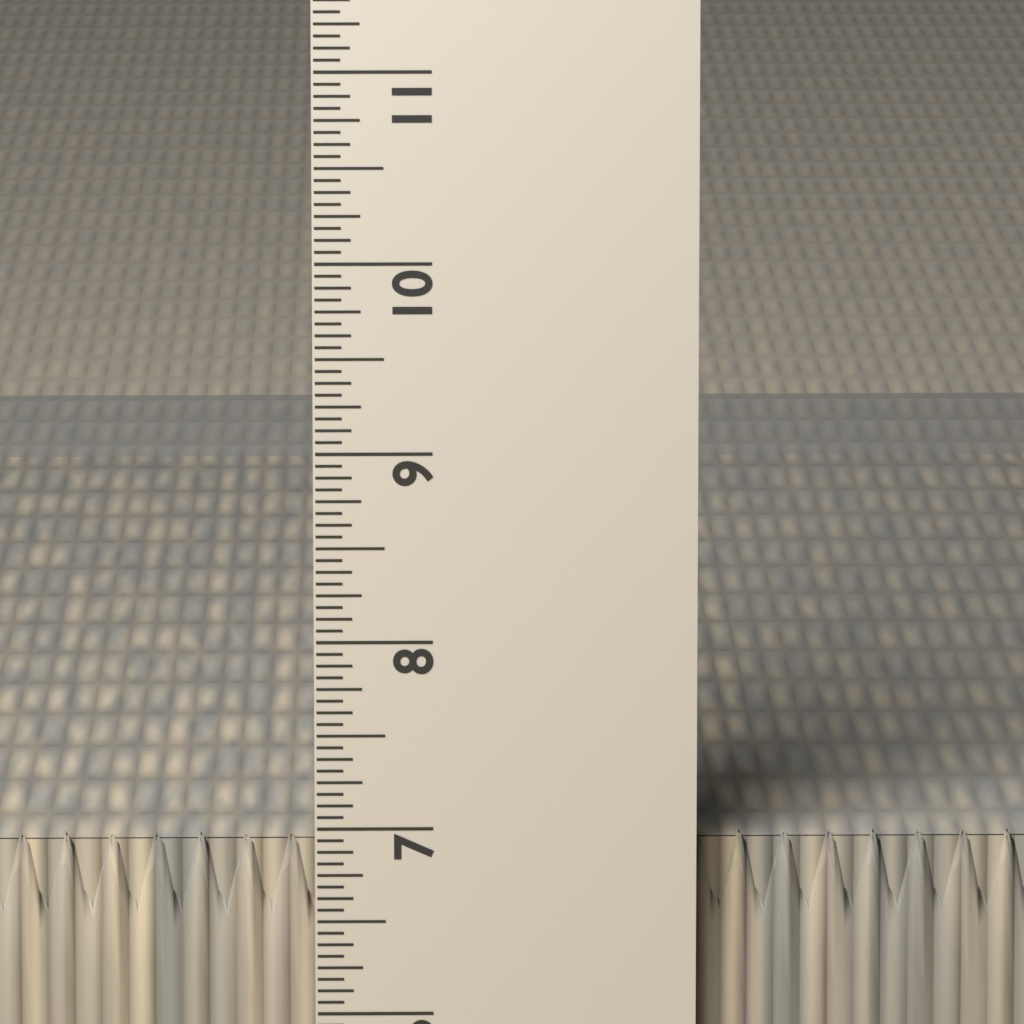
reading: 6.9375 in
